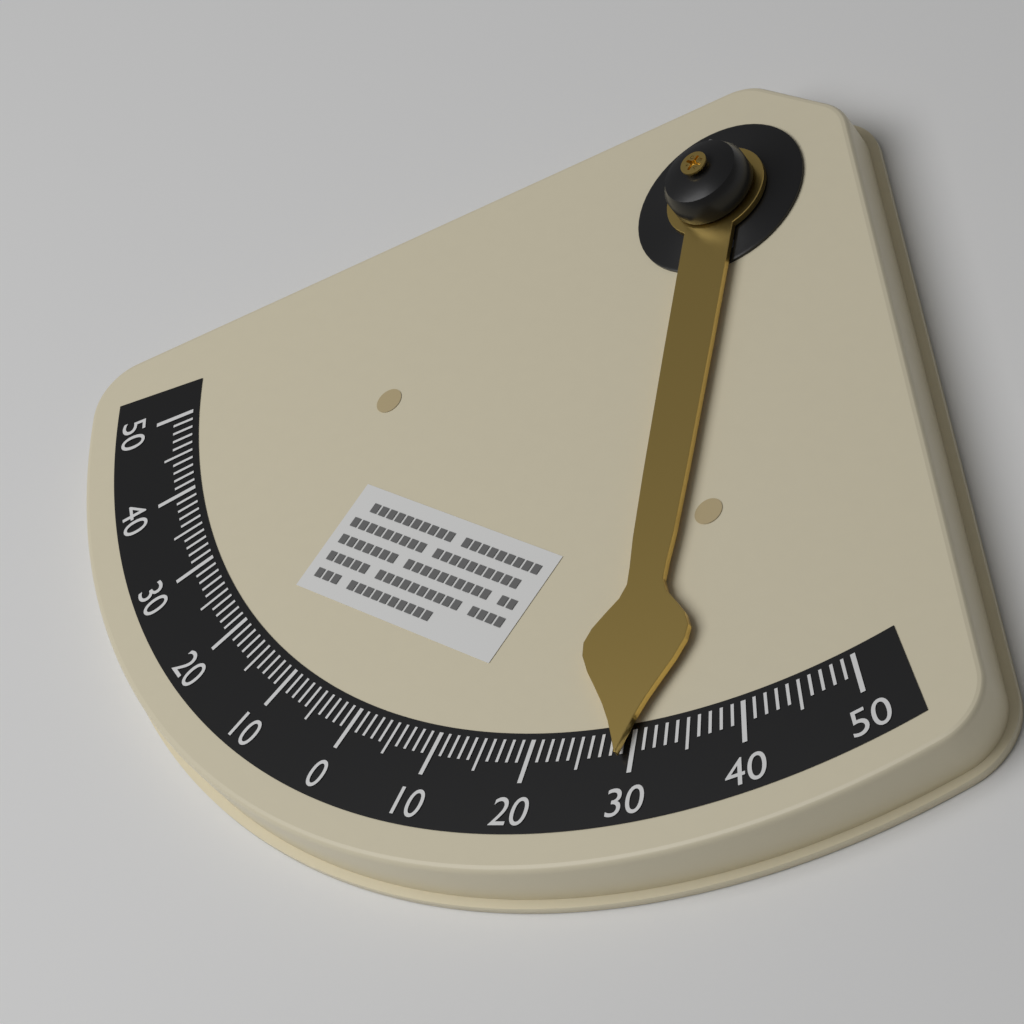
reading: 29 °
